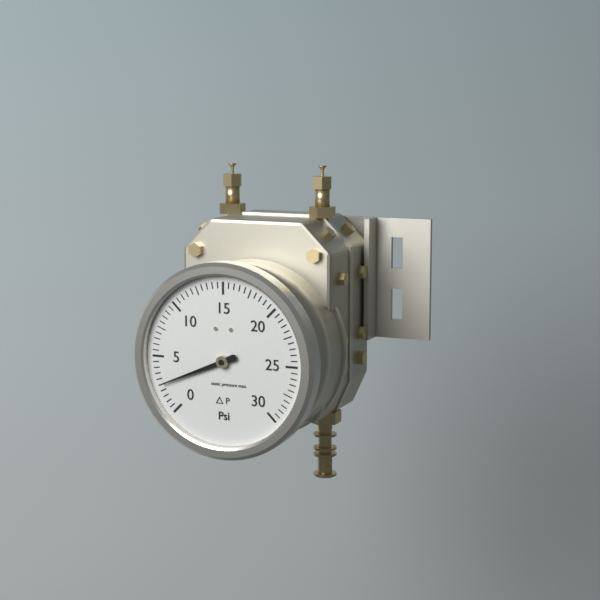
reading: 2.5 psi
